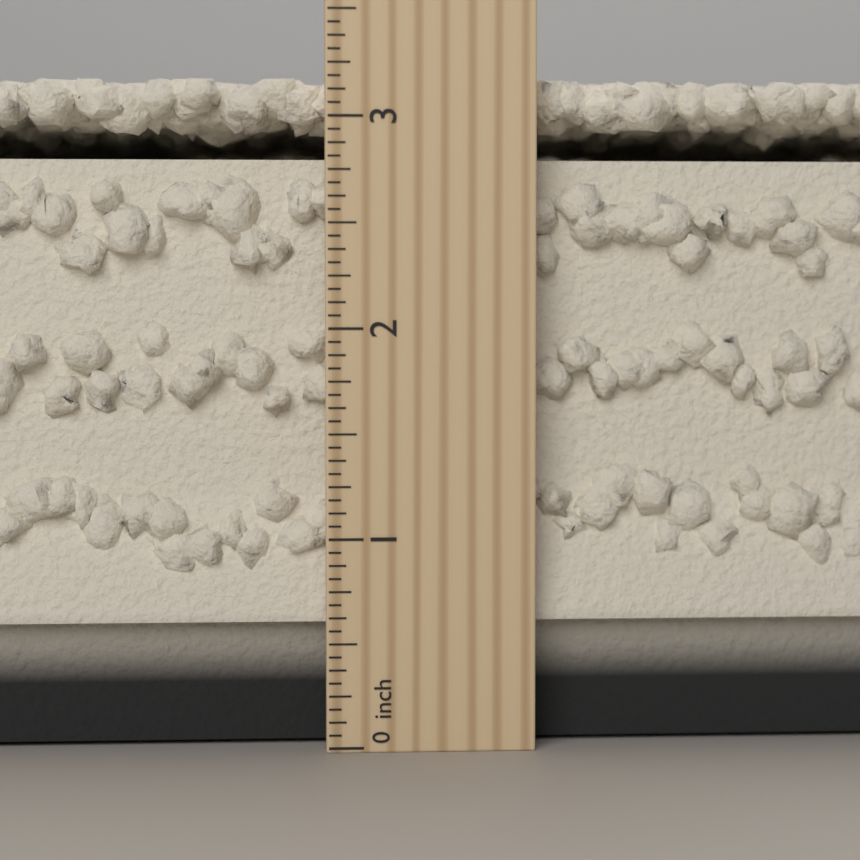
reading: 3.1875 inch
